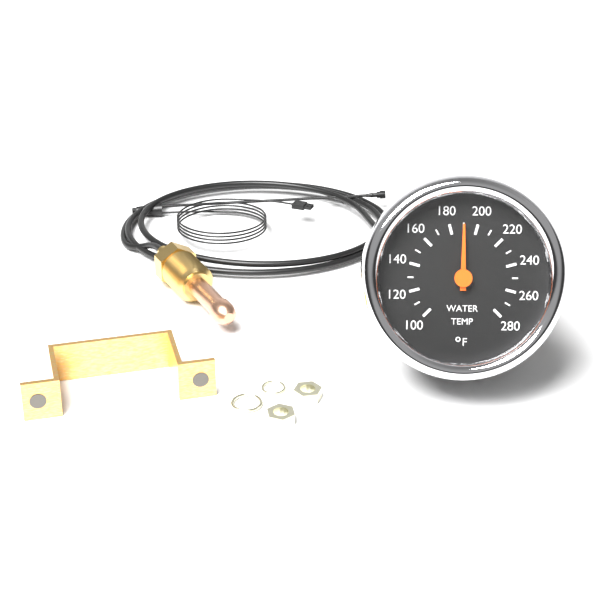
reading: 190 °F
